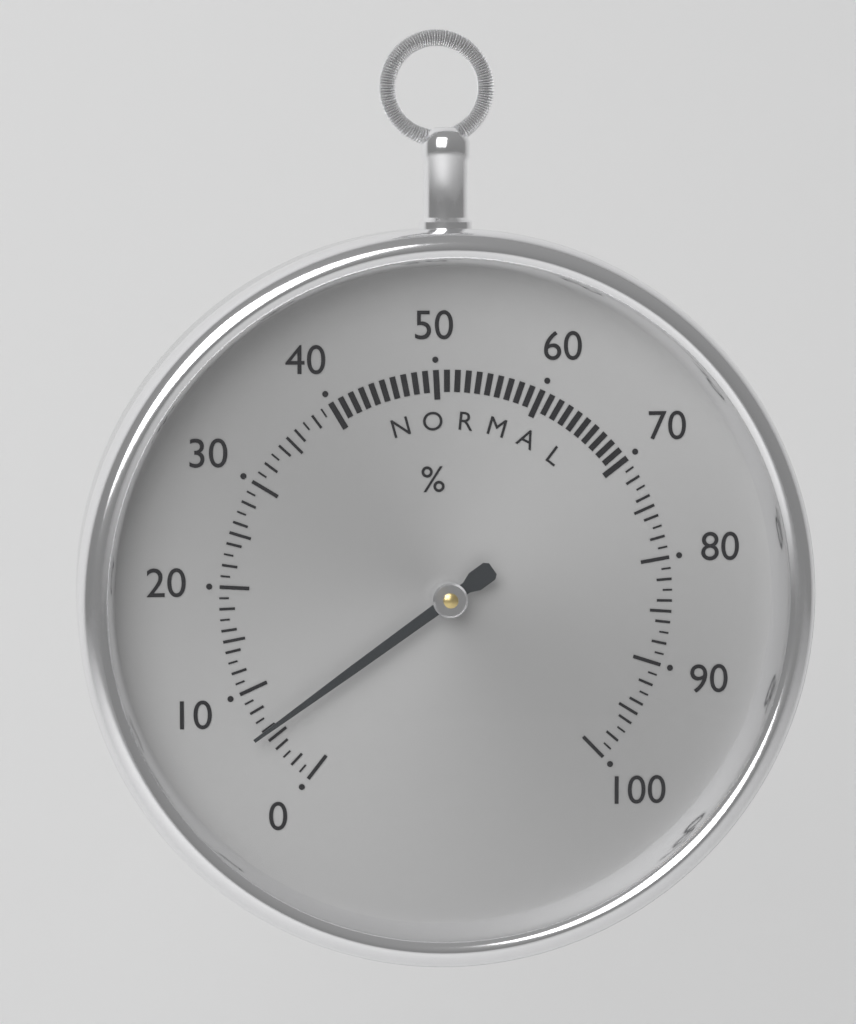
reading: 6 %
